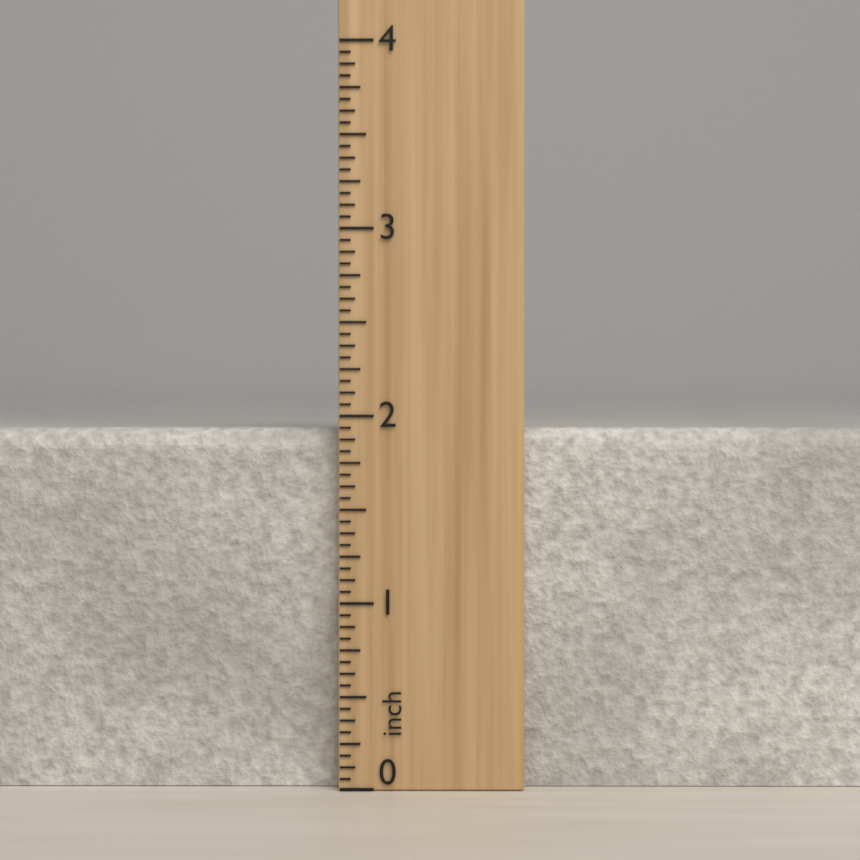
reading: 1.9375 inch
